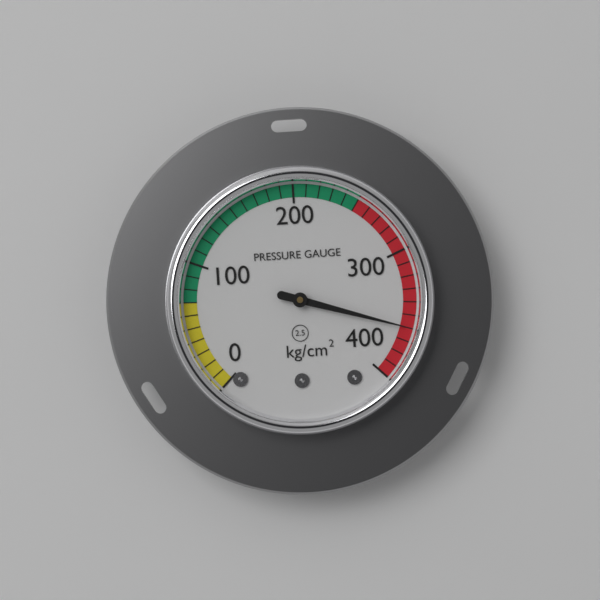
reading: 360 kg/cm²
